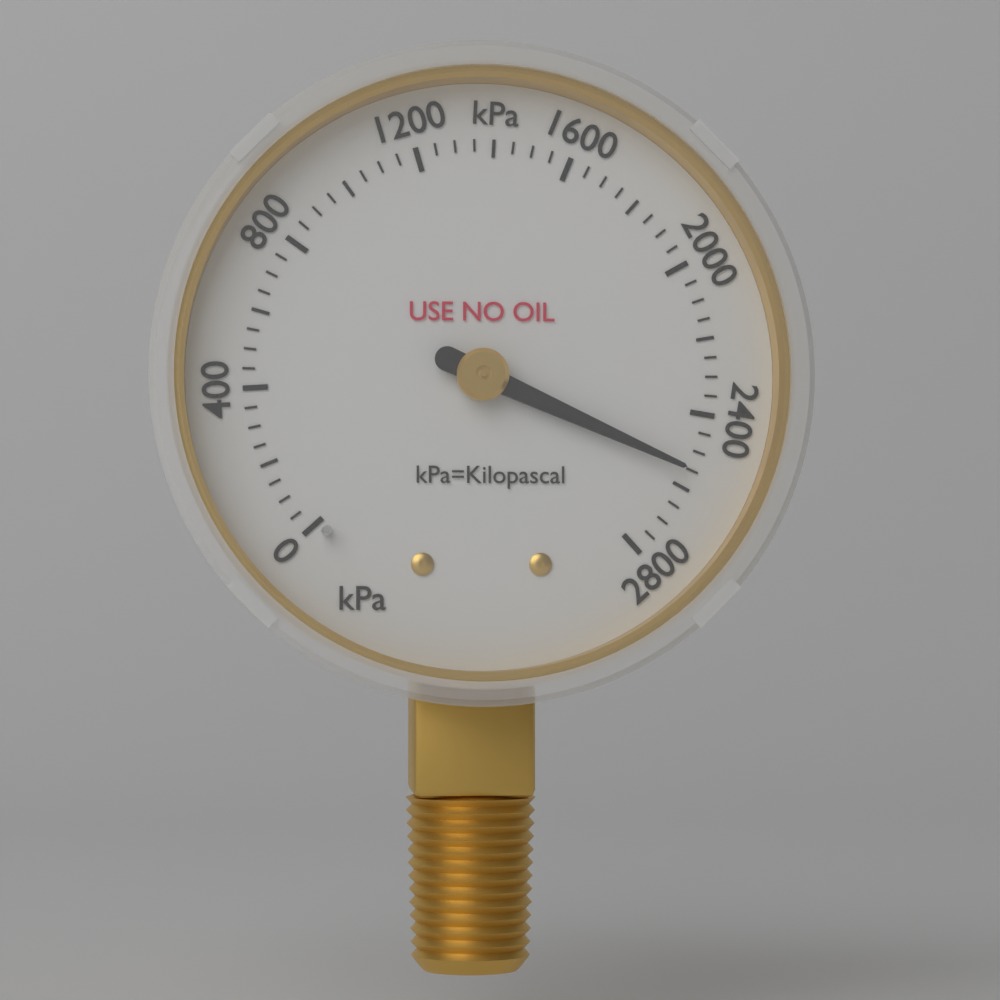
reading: 2550 kPa
